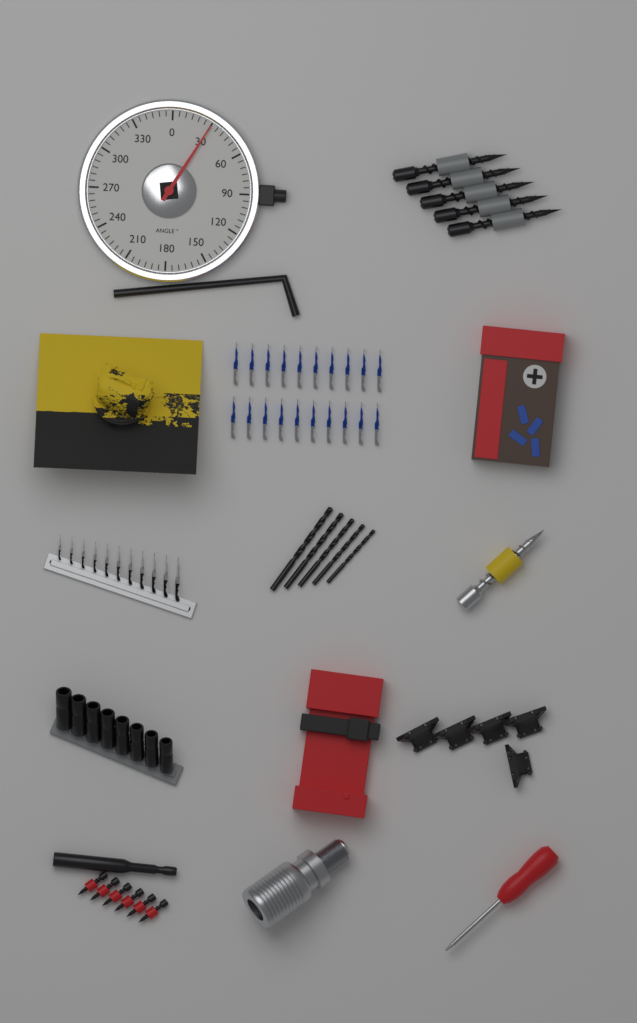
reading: 30 °
